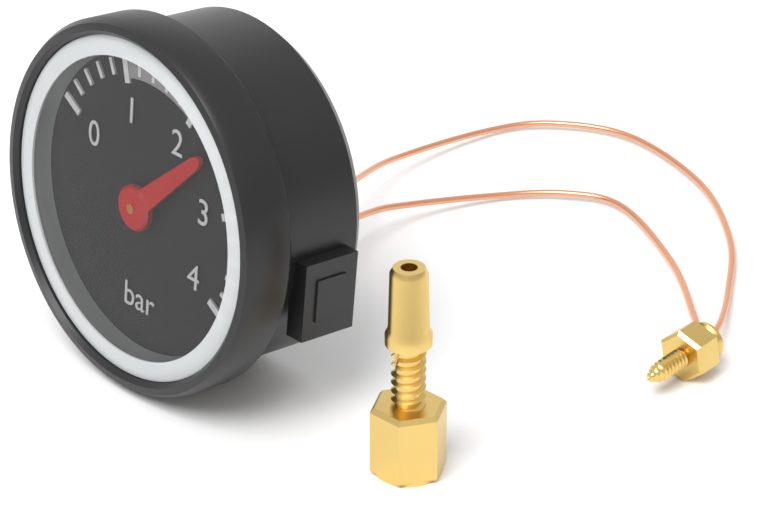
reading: 2.4 bar
